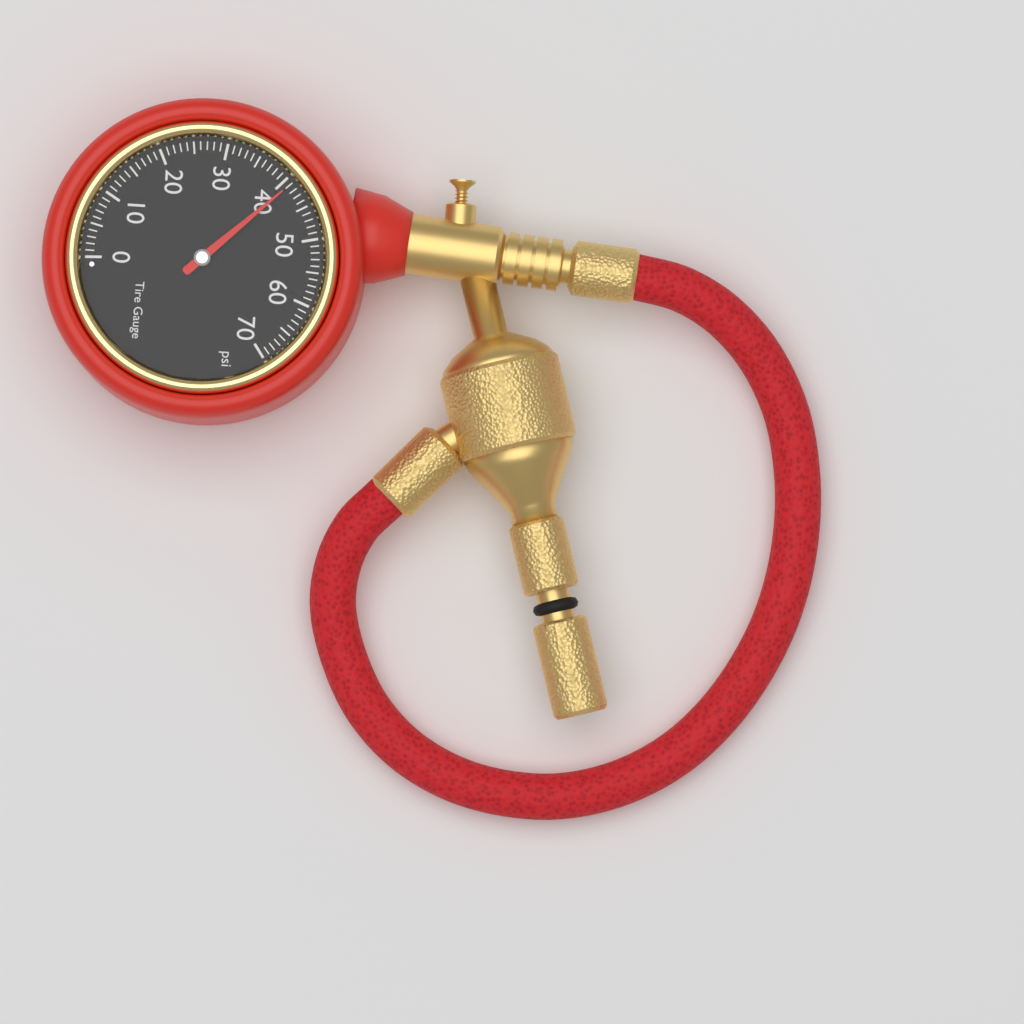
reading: 41 psi
